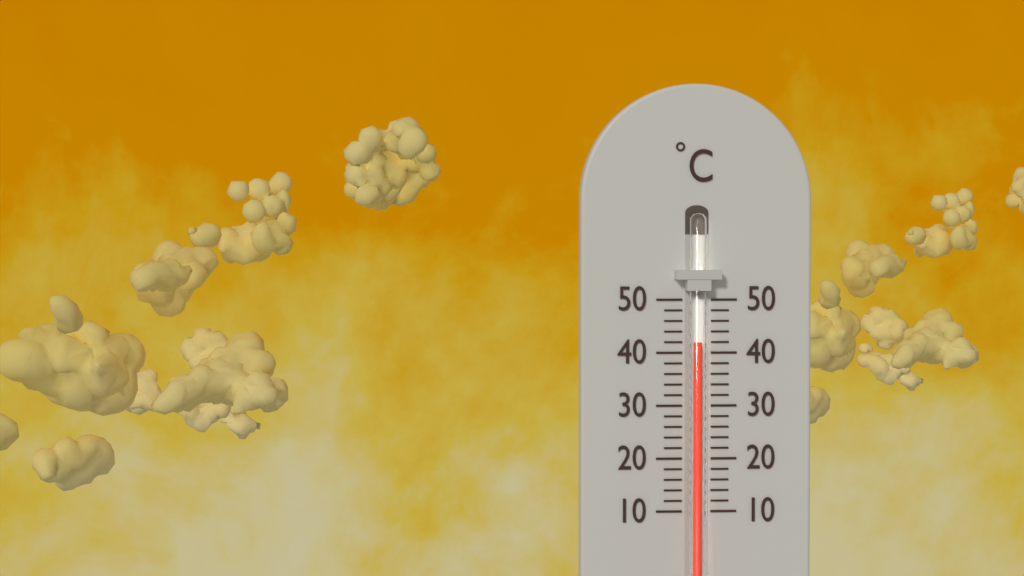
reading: 42 °C
